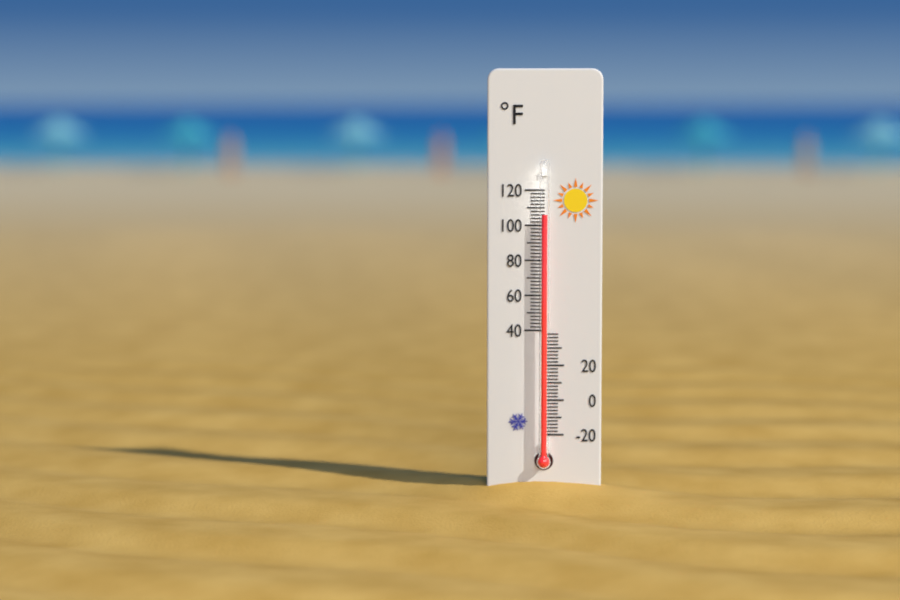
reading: 106 °F
